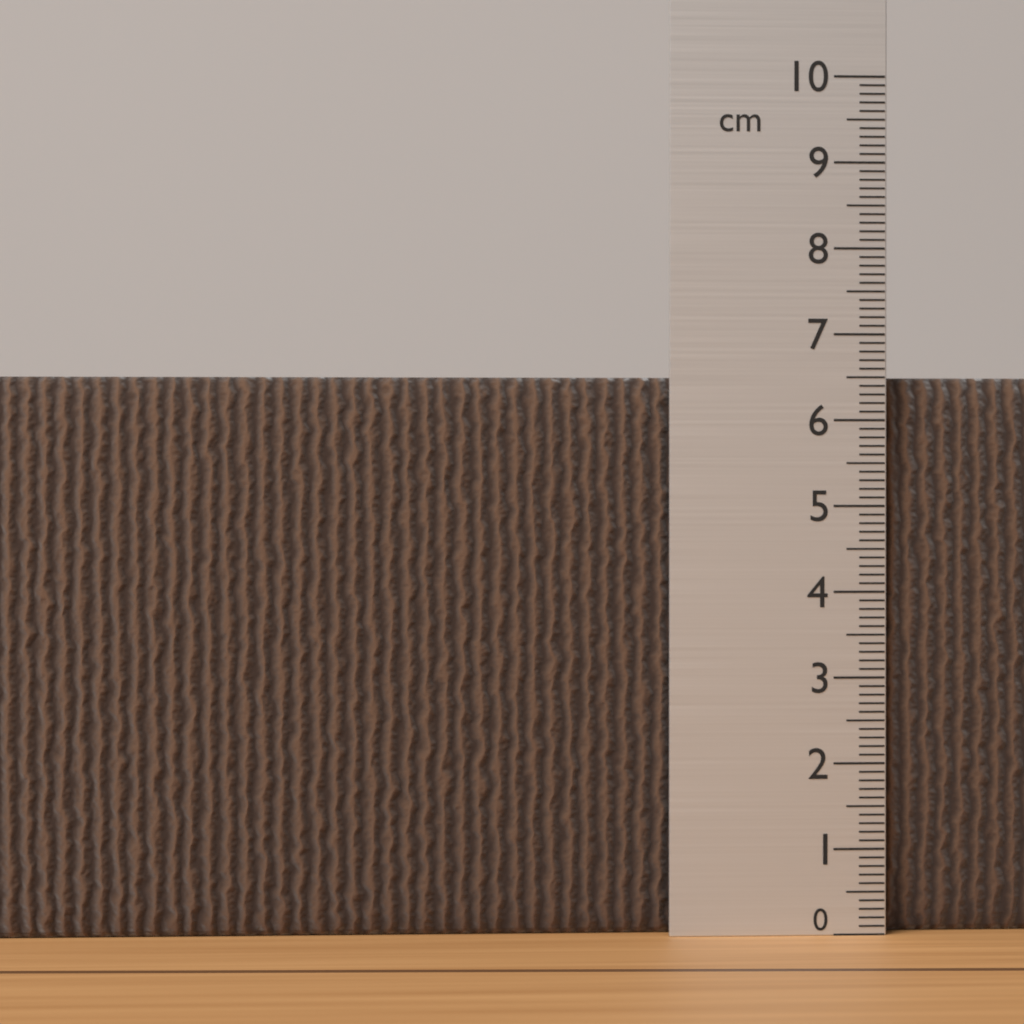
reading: 6.5 cm
